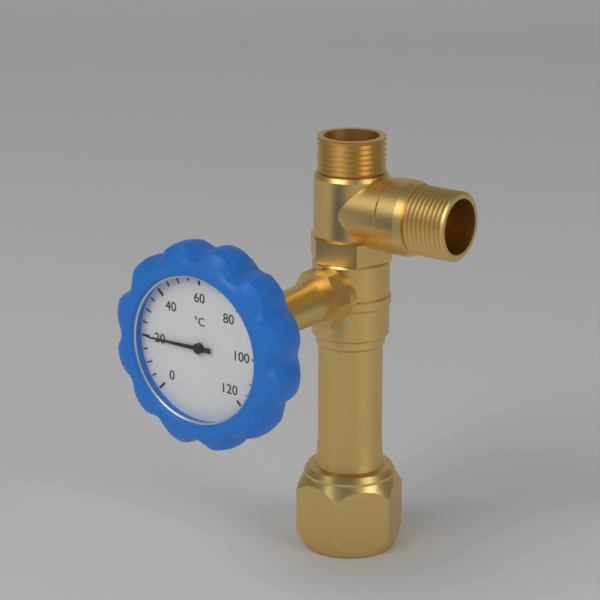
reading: 20 °C
